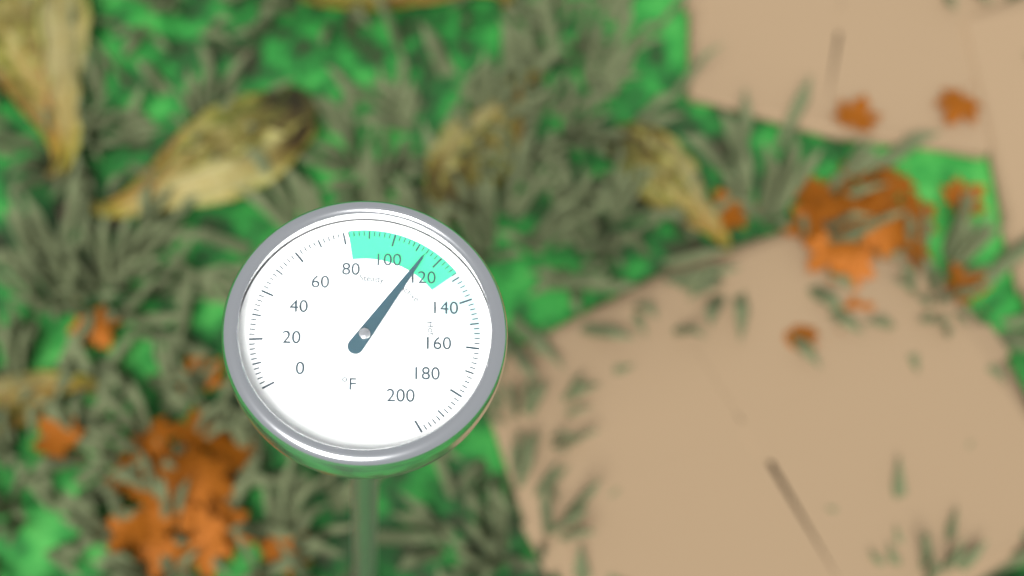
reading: 114 °F
